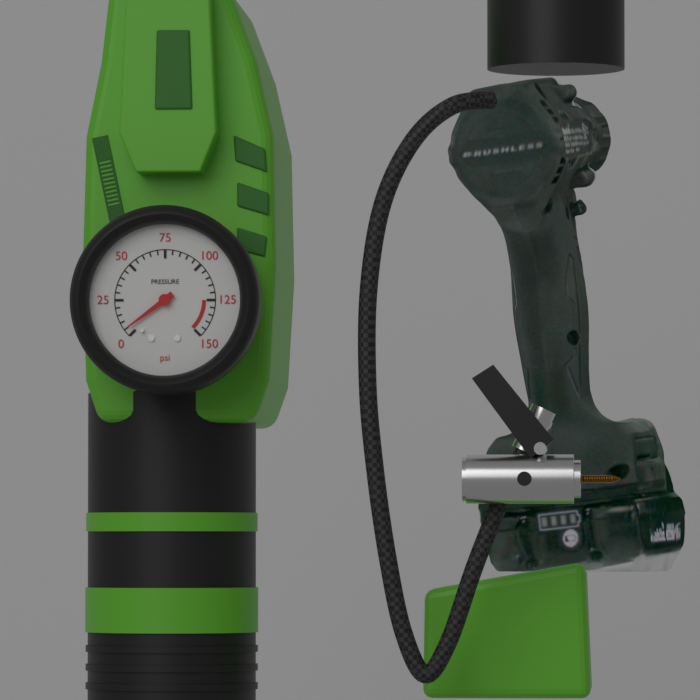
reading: 5 psi
